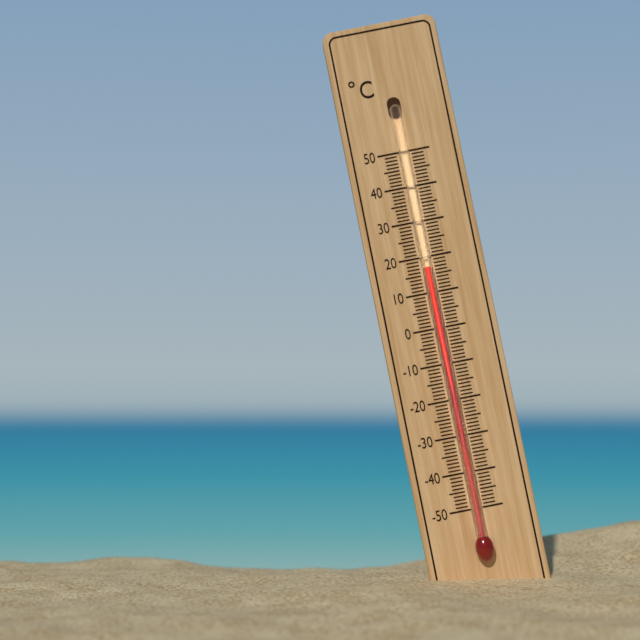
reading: 17 °C
